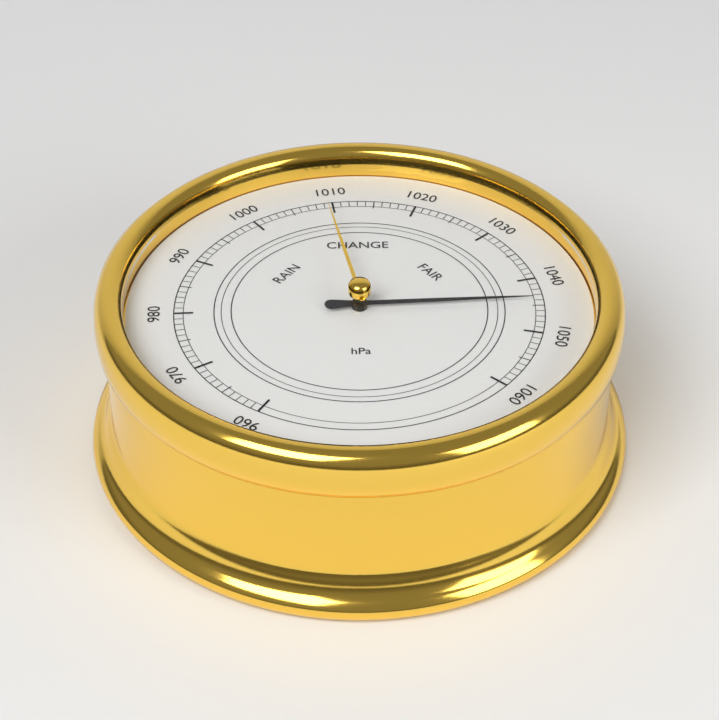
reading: 1044 hPa
